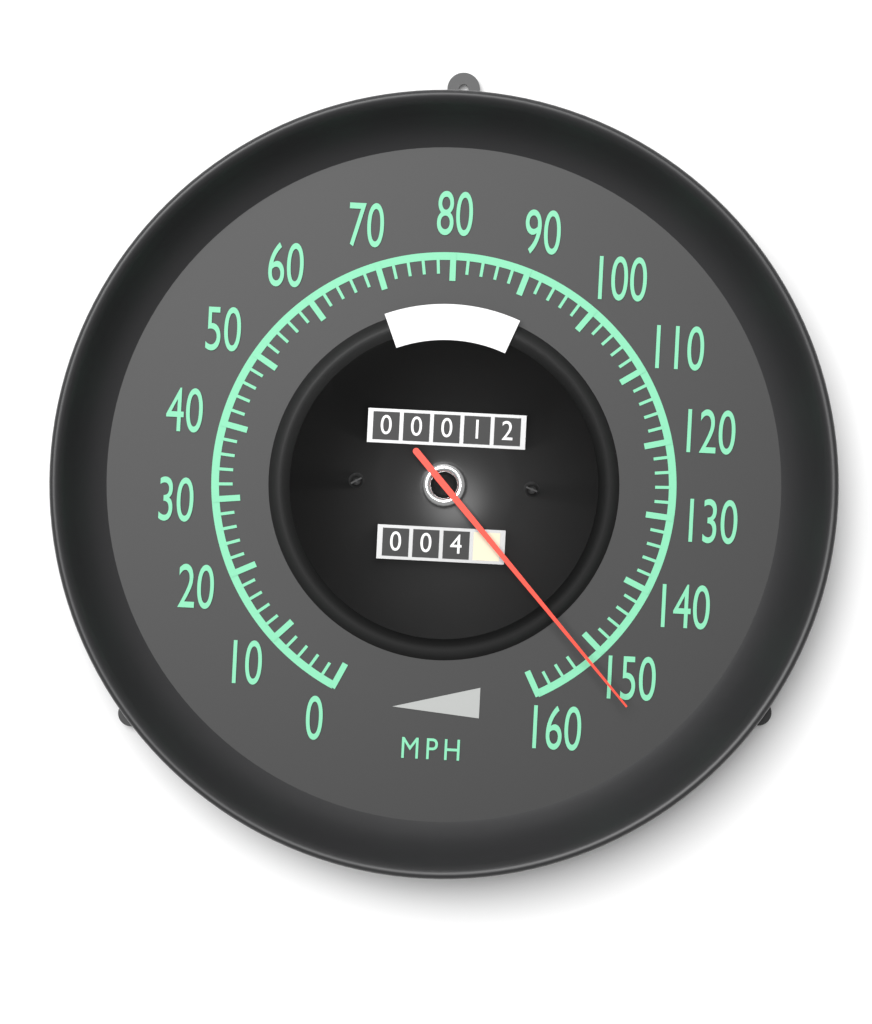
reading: 152 mph
